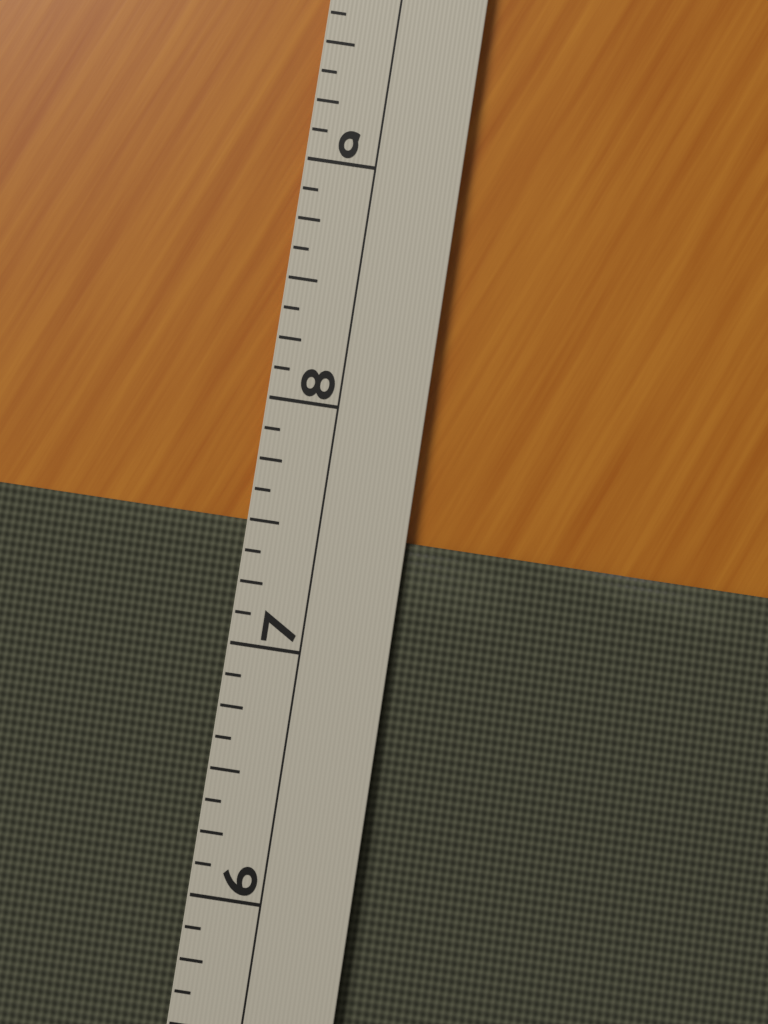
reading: 7.500 (no unit)
